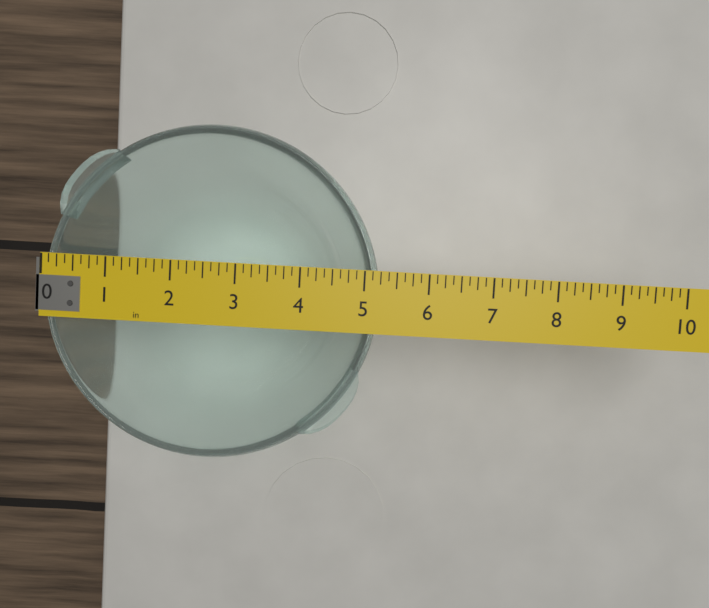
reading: 5.250 in
